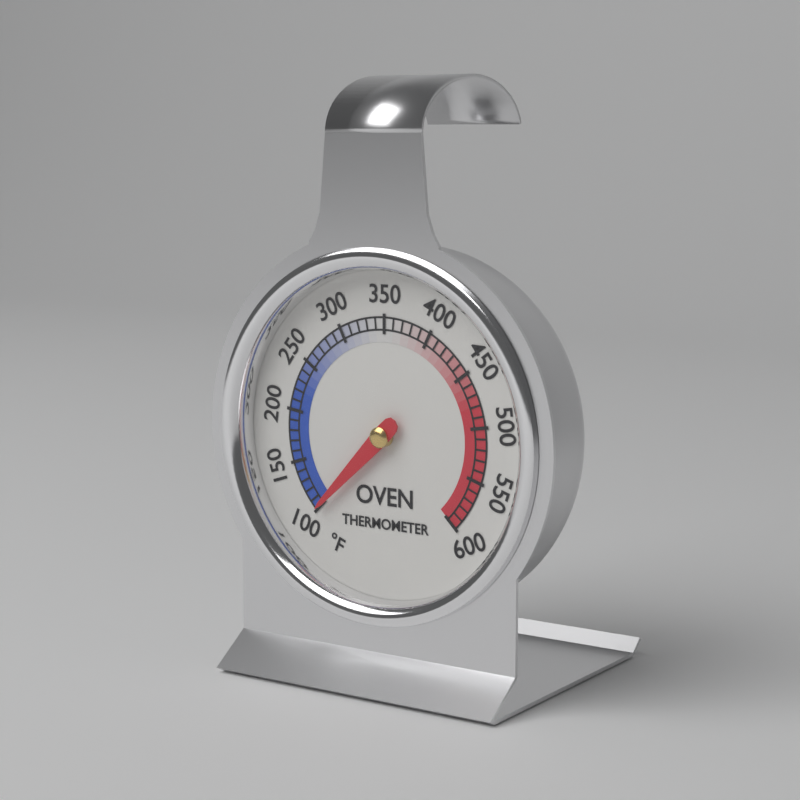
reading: 100 °F
